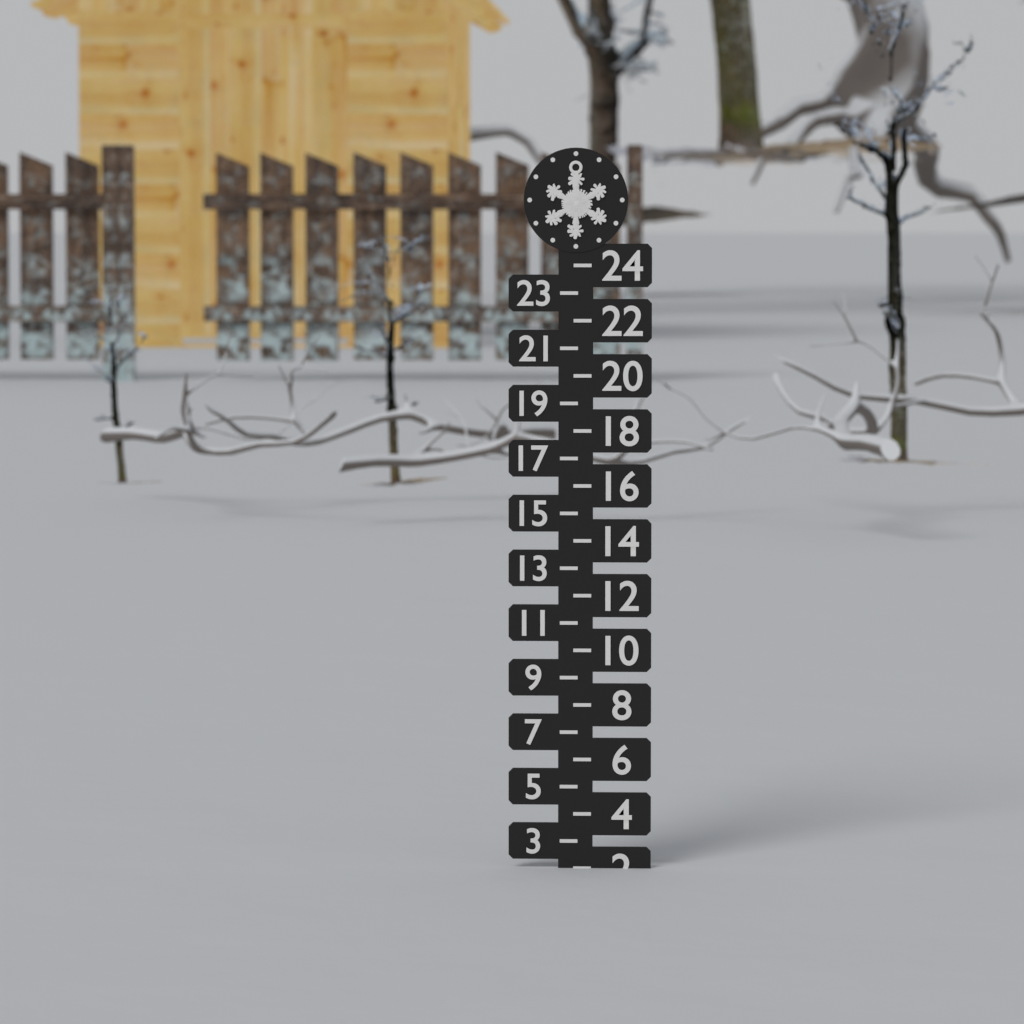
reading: 2 (no unit)
